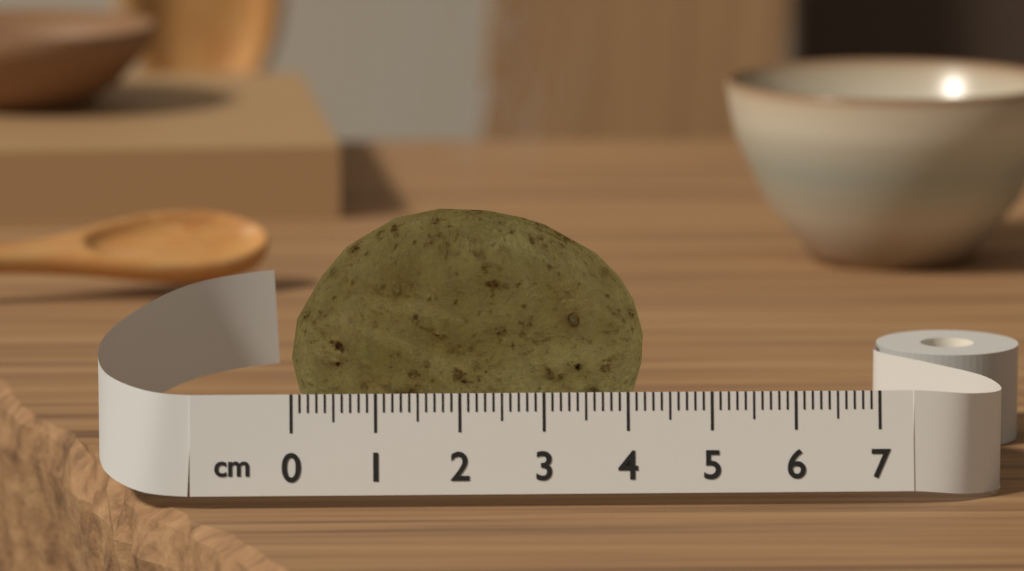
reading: 4.3 cm
